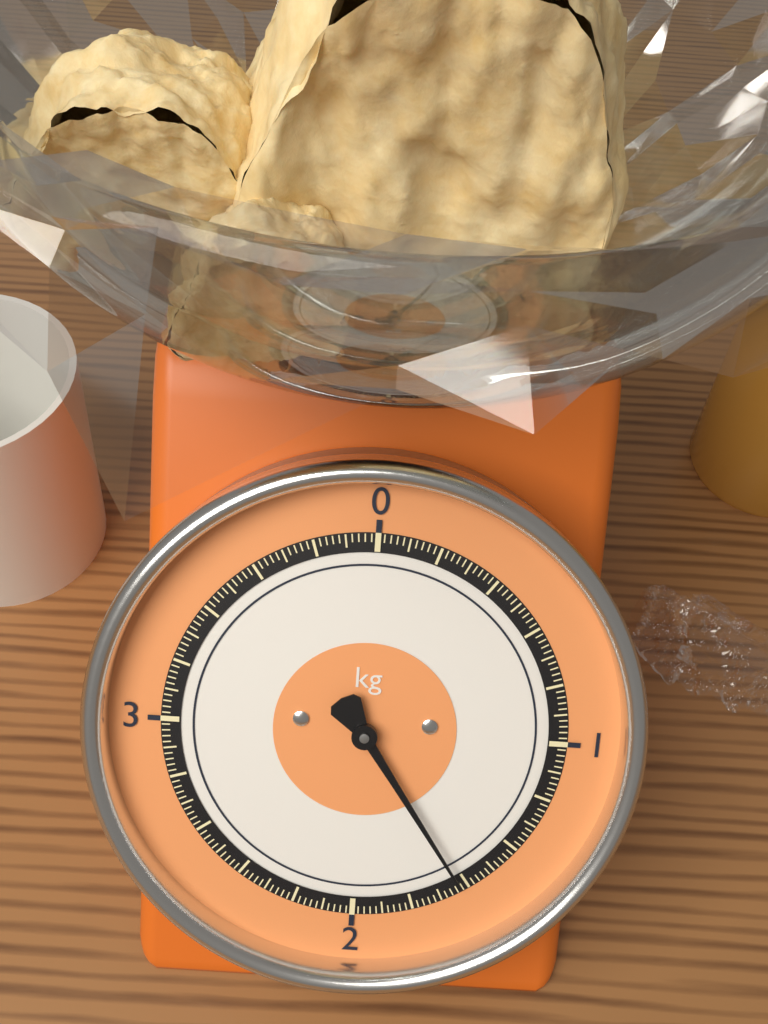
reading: 1.62 kg
